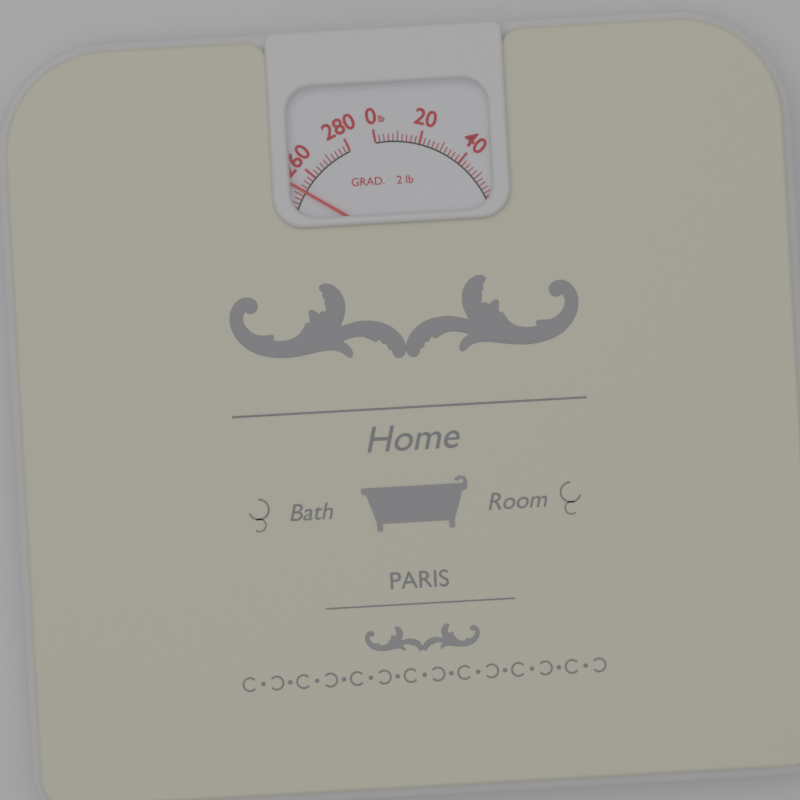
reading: 252 lb
